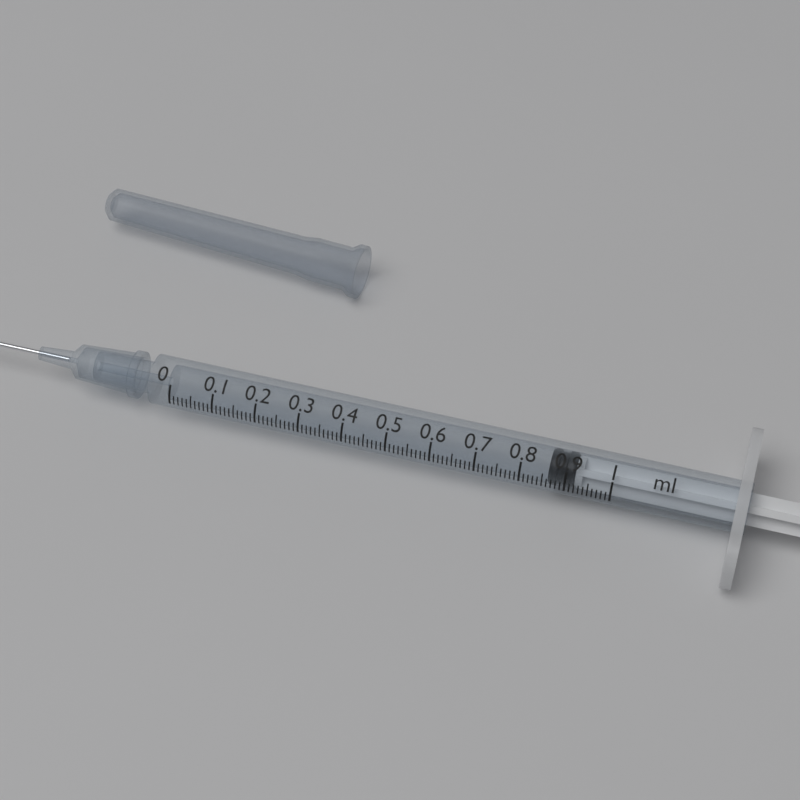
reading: 0.86 ml
